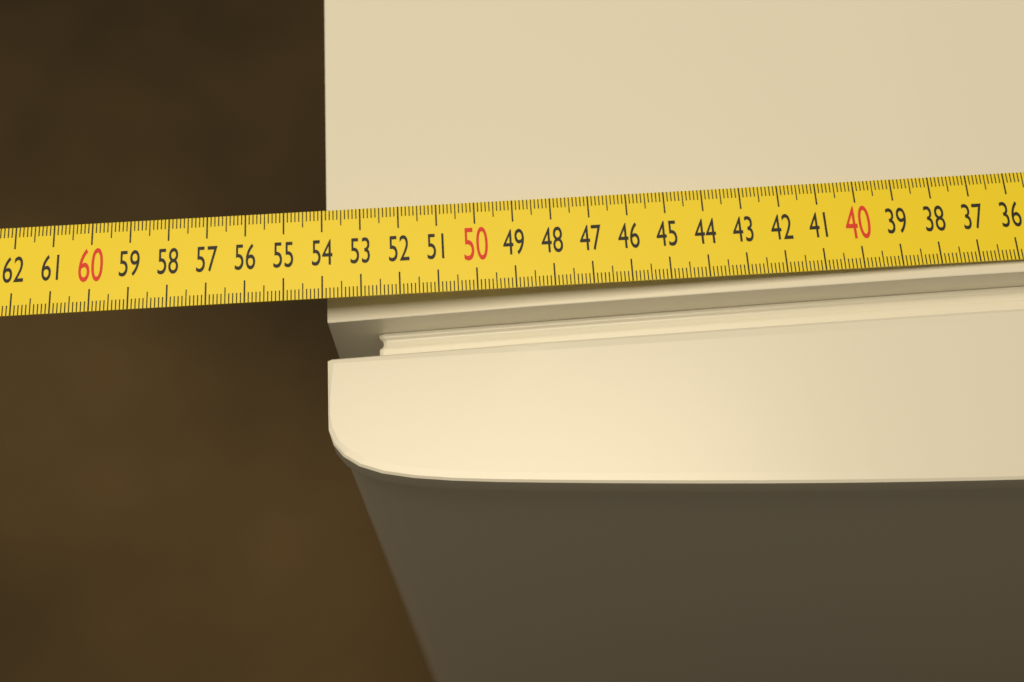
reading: 54.0 cm
